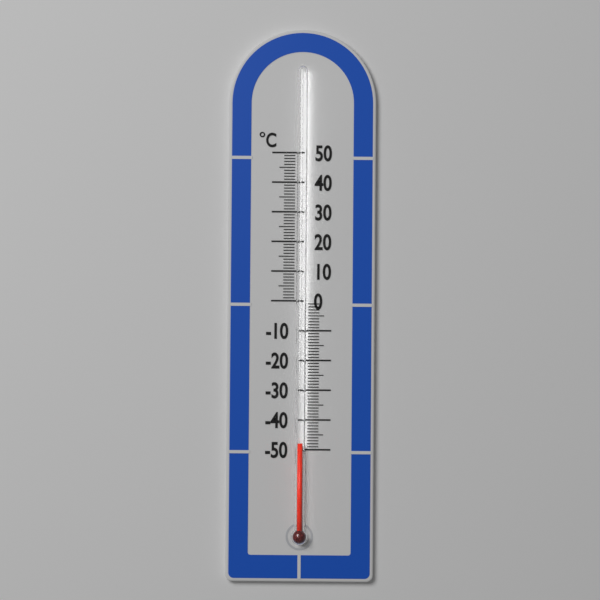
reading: -48 °C
